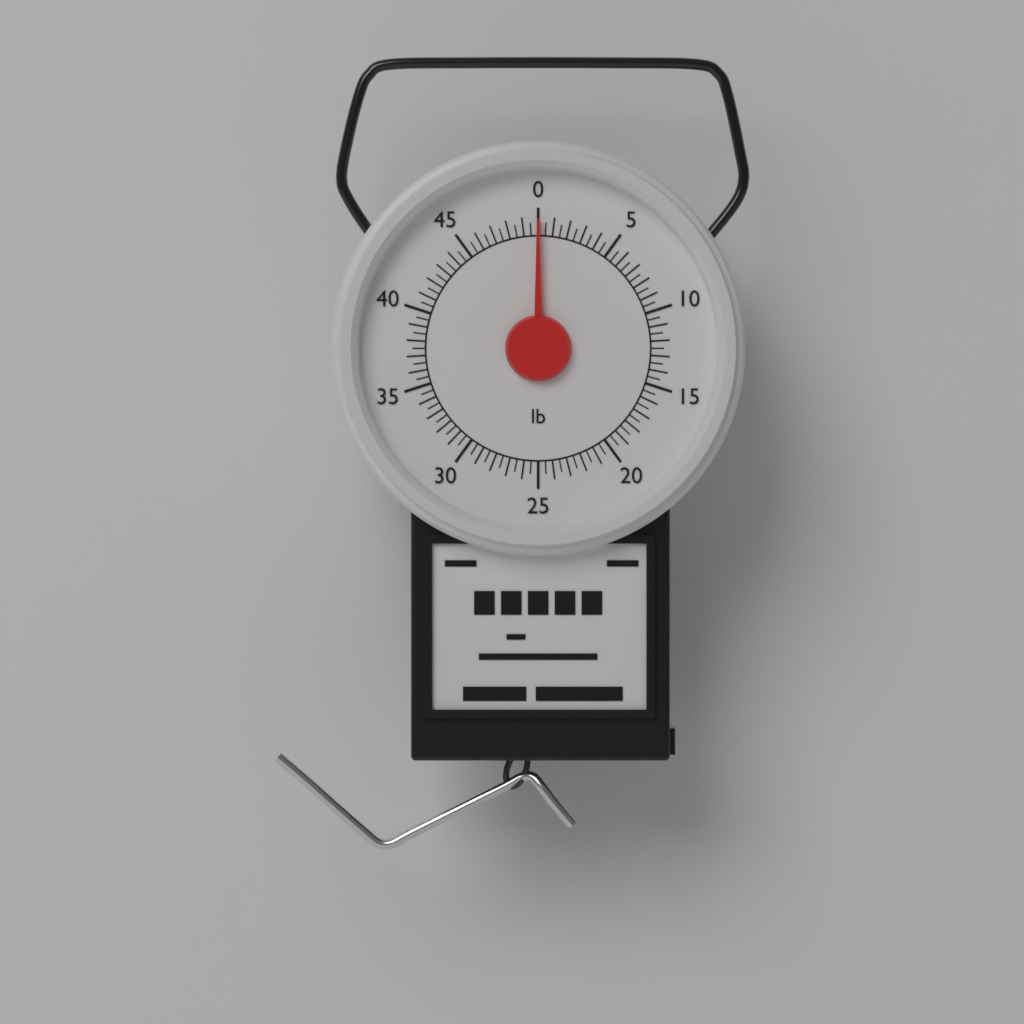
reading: 0.0 lb
